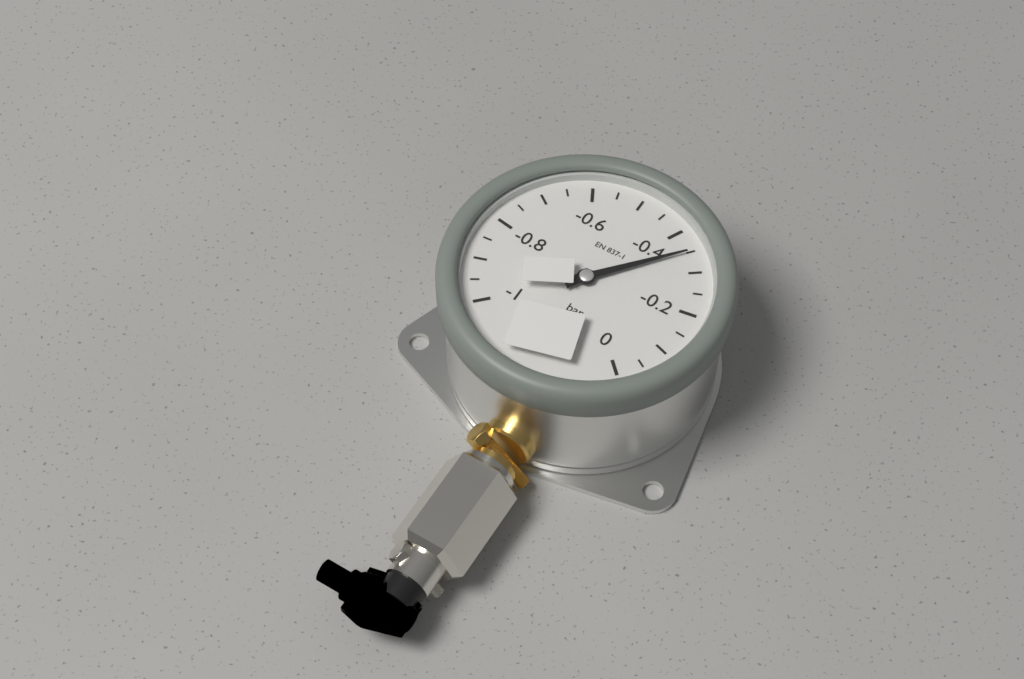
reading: -0.35 bar
